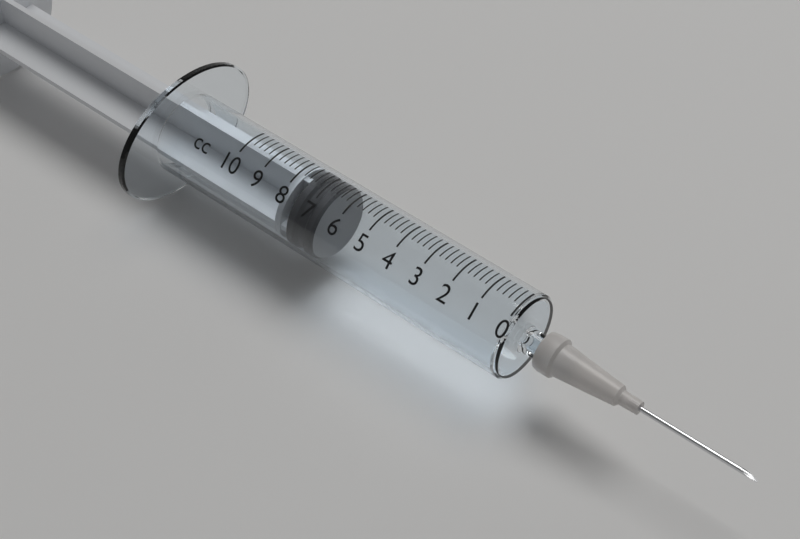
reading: 6.6 cc
